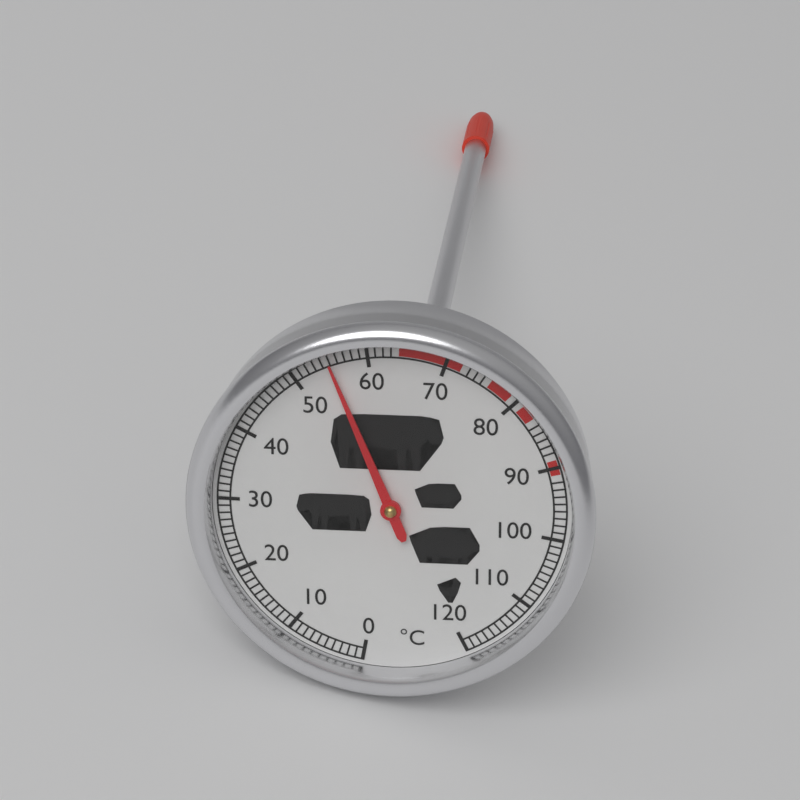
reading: 55 °C
